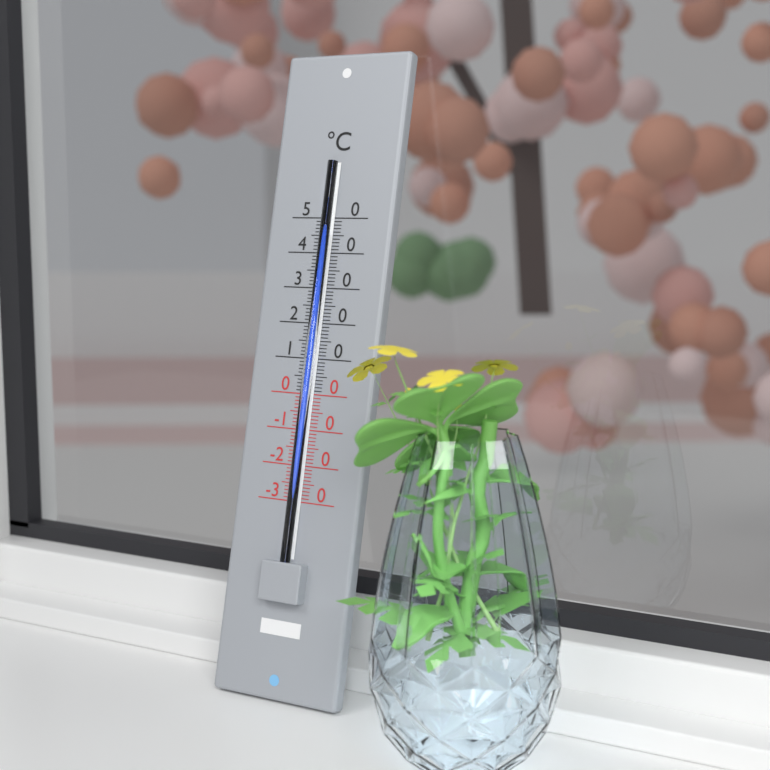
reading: 46 °C
